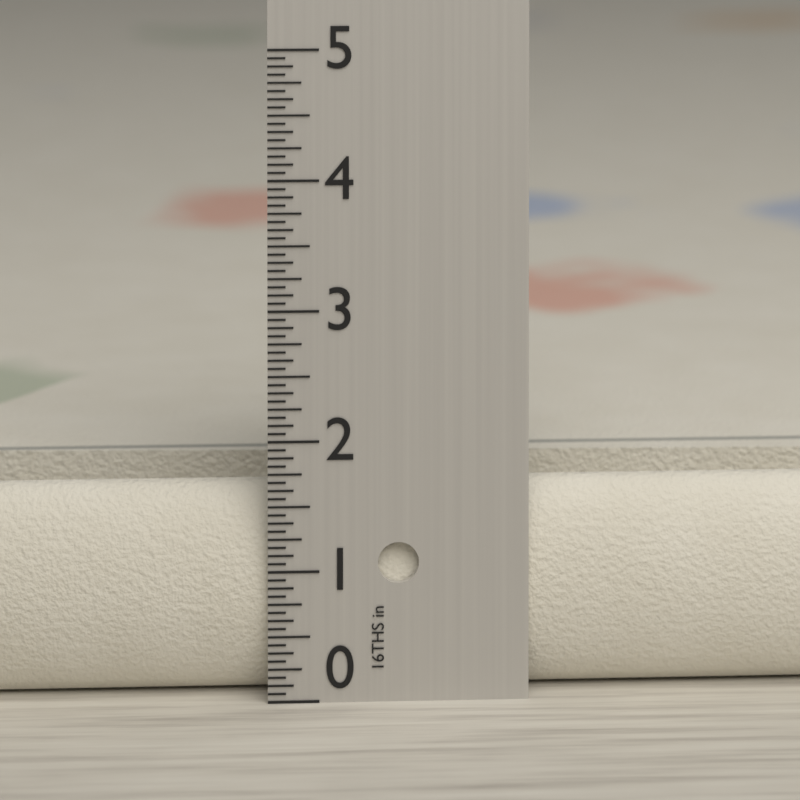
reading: 1.6250 in
